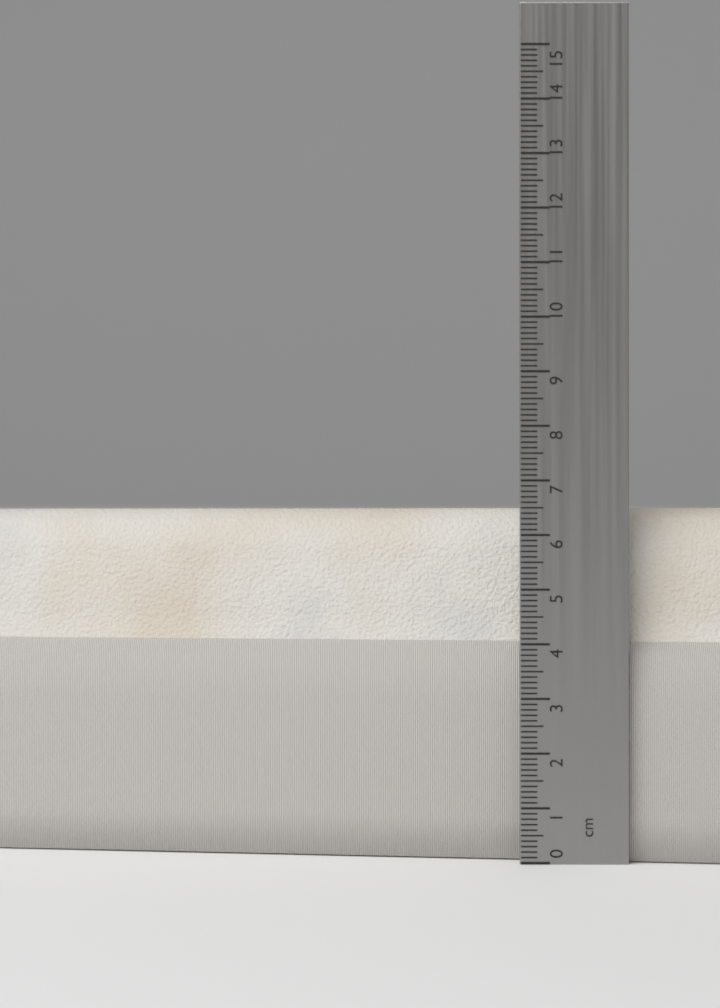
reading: 6.5 cm
